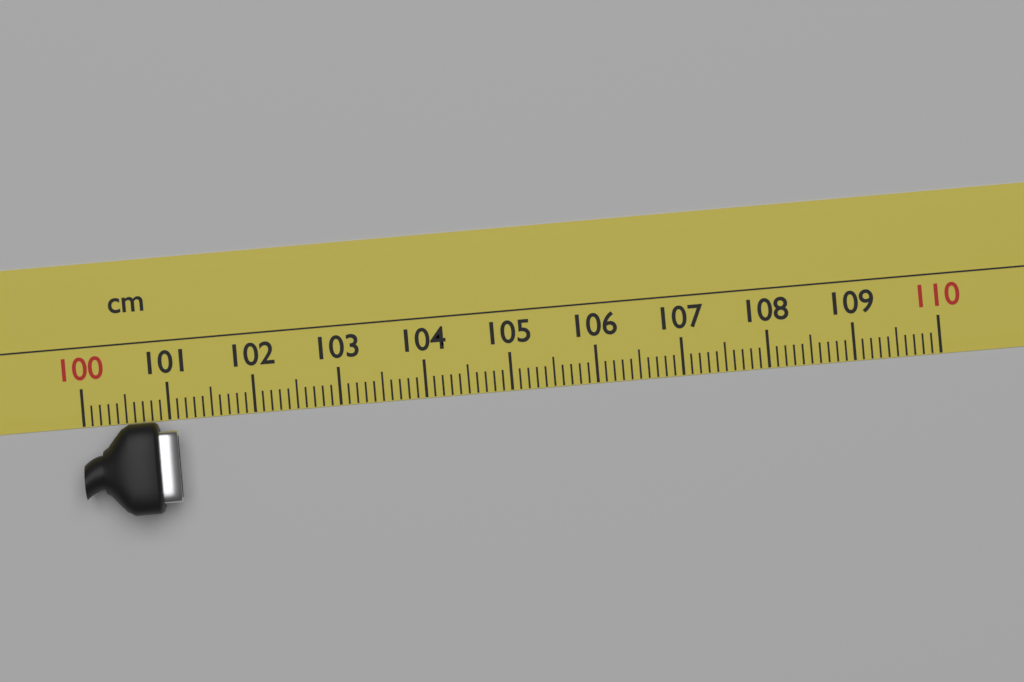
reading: 101.1 cm
